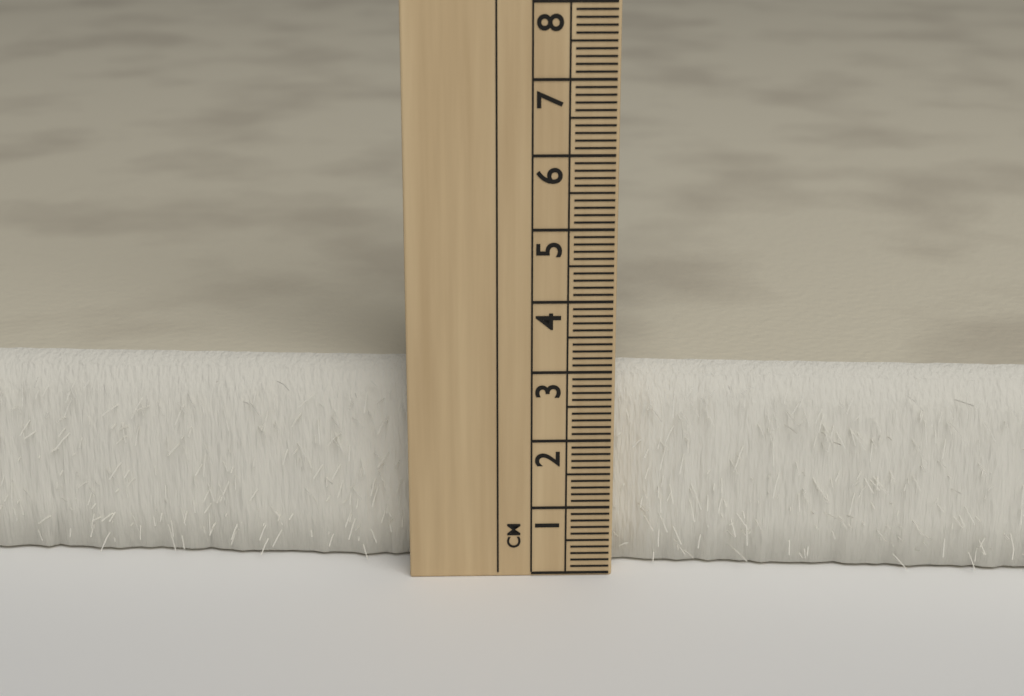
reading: 2.9 cm
